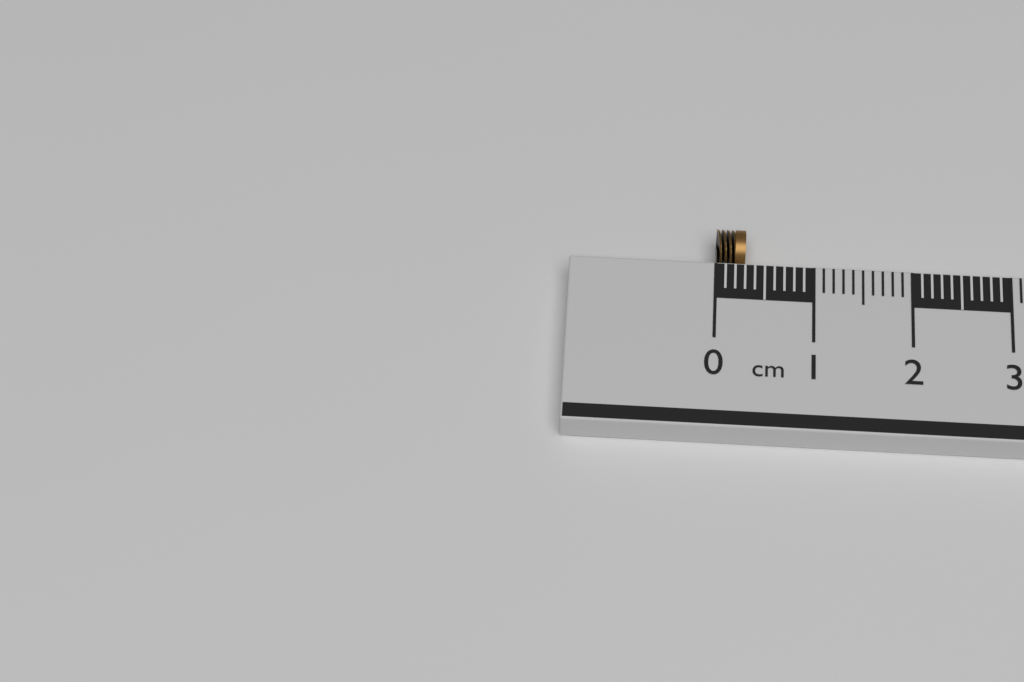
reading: 0.3 cm
